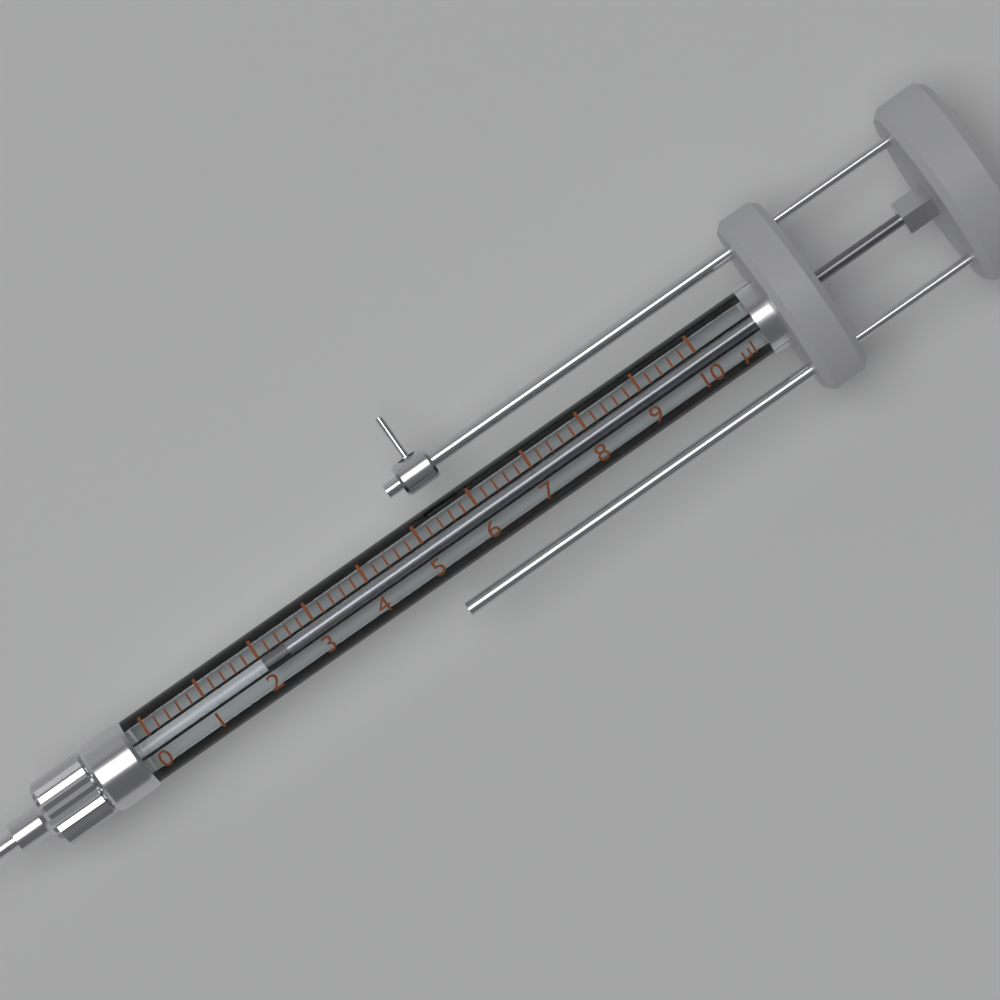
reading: 2.0 µl
